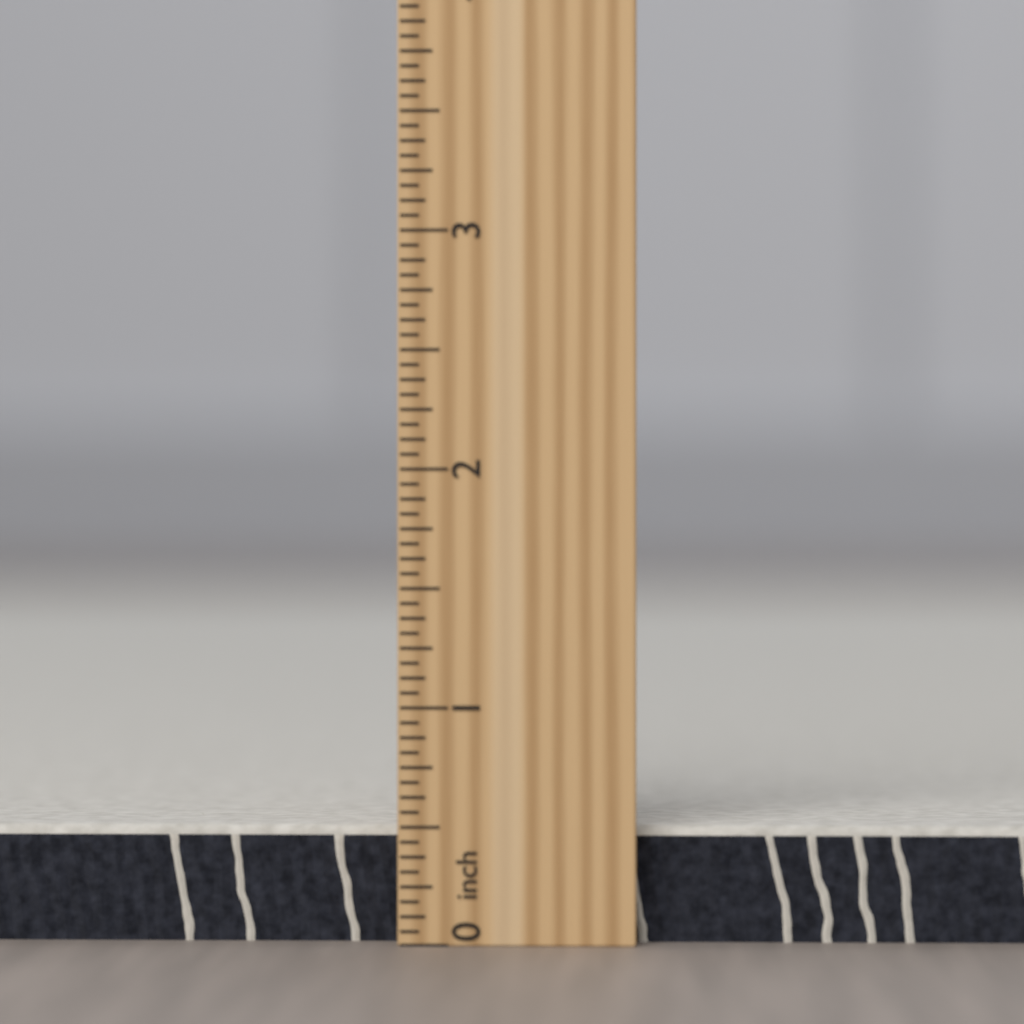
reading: 0.5000 inch
